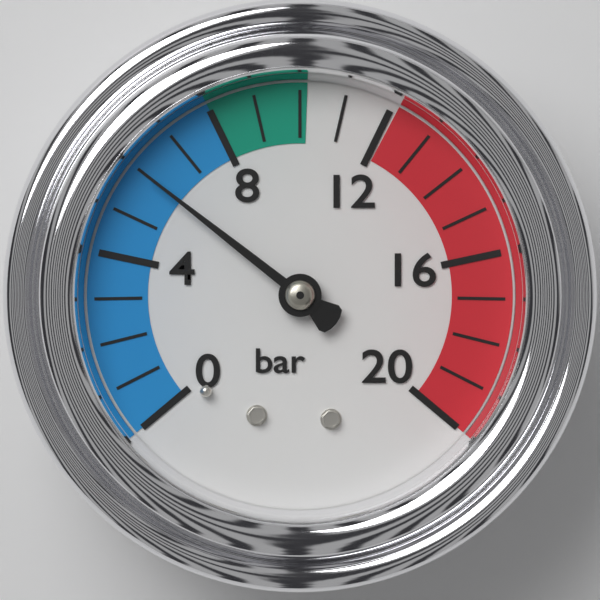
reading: 6 bar
